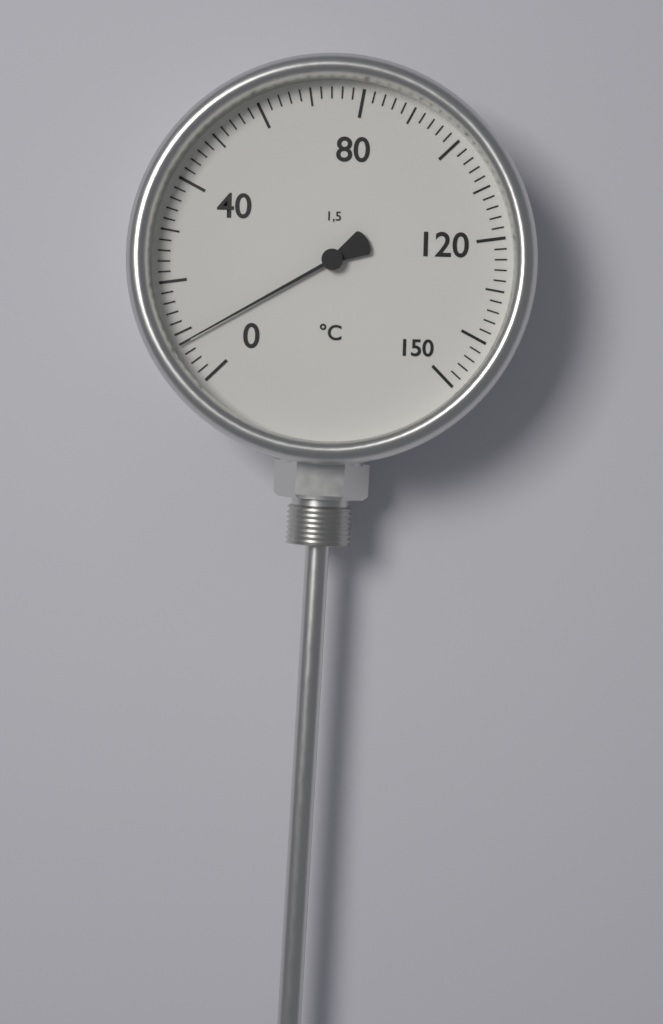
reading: 8 °C
